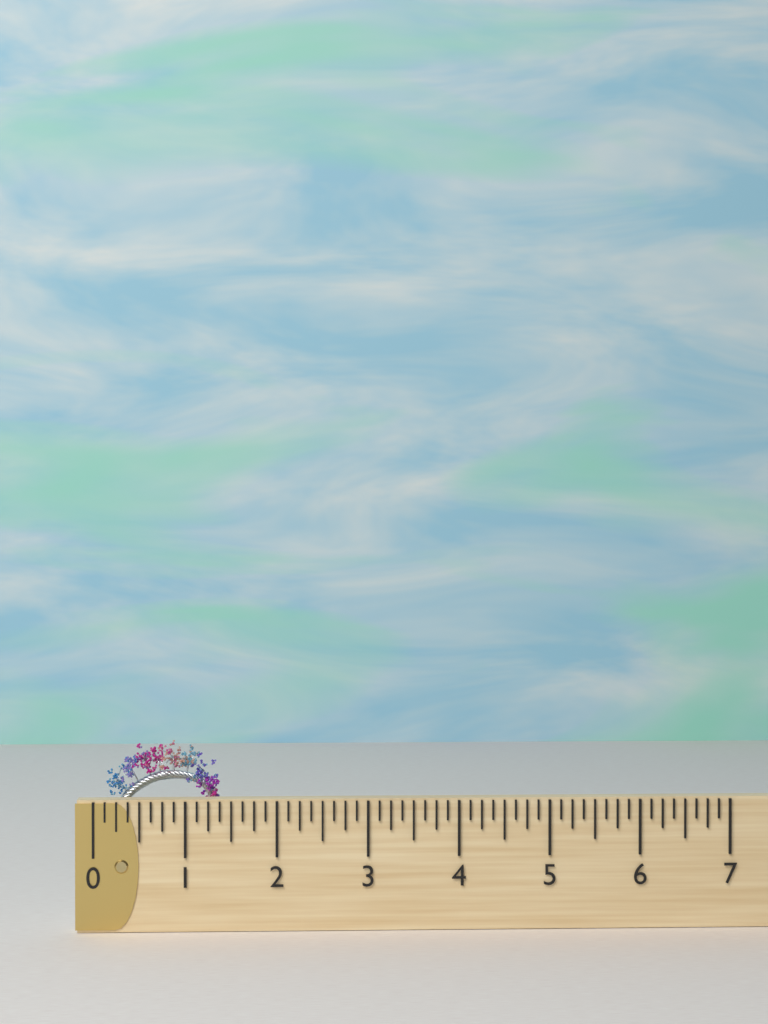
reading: 1.375 (no unit)
